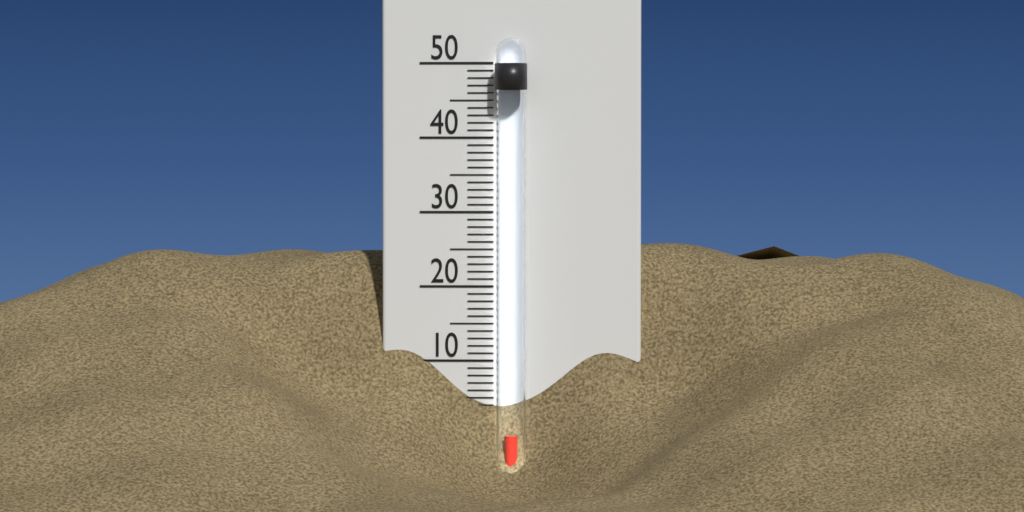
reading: 0 °C
